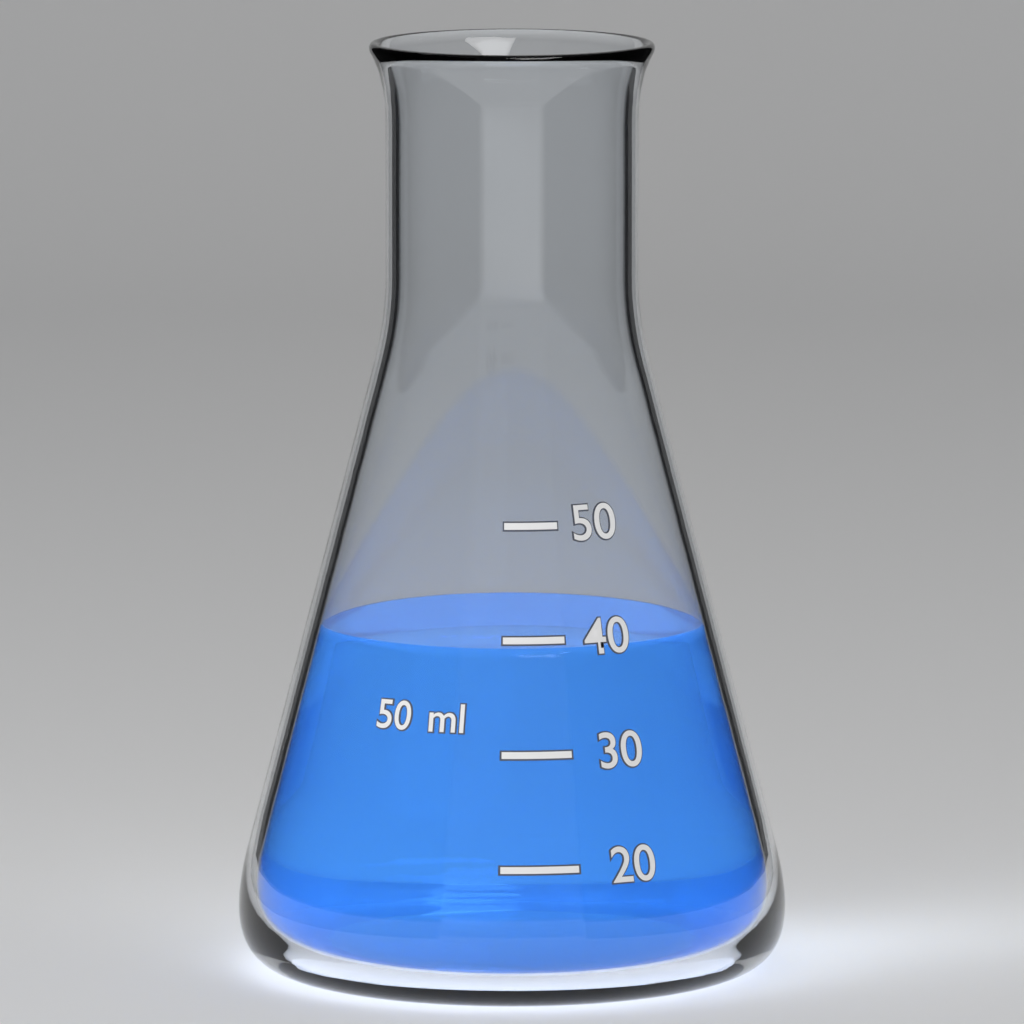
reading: 39 ml
